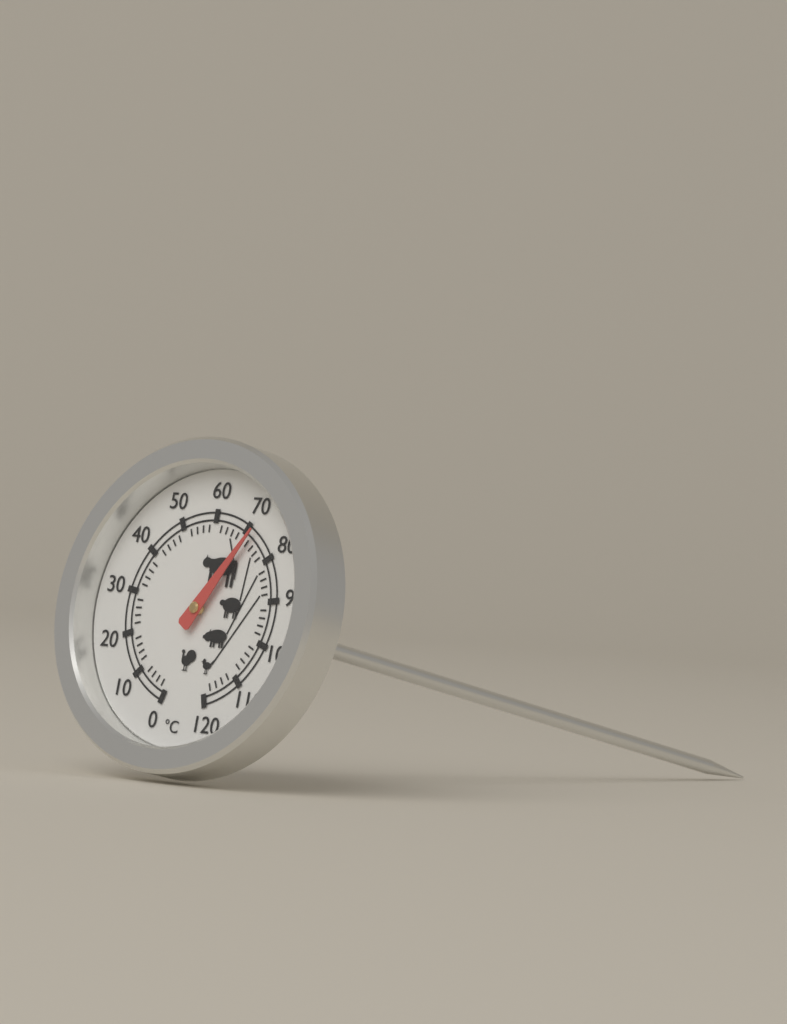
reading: 72 °C
